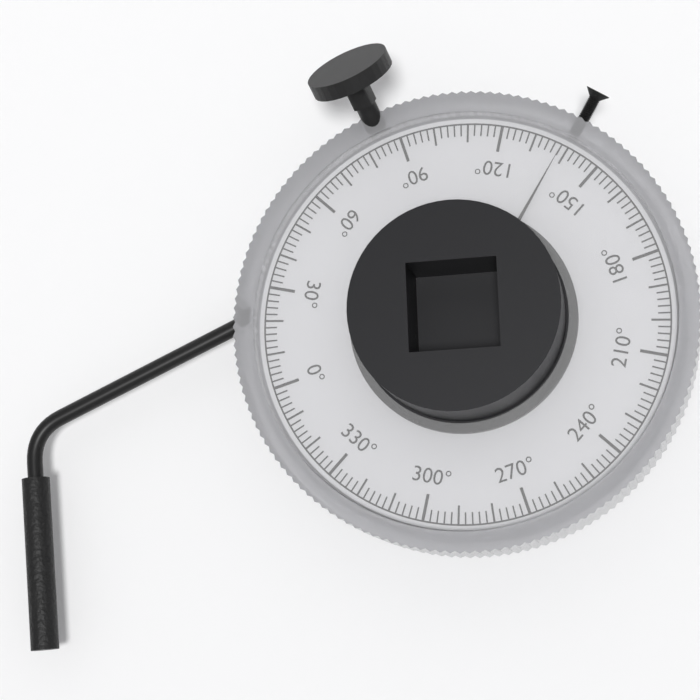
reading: 138 °
